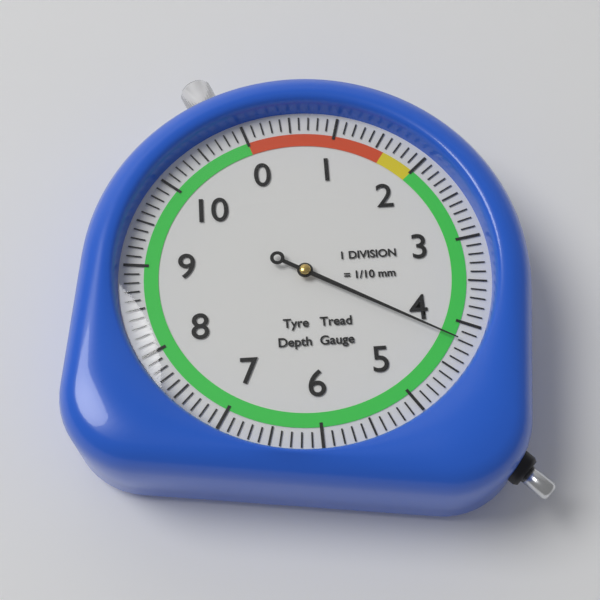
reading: 4.2 mm
